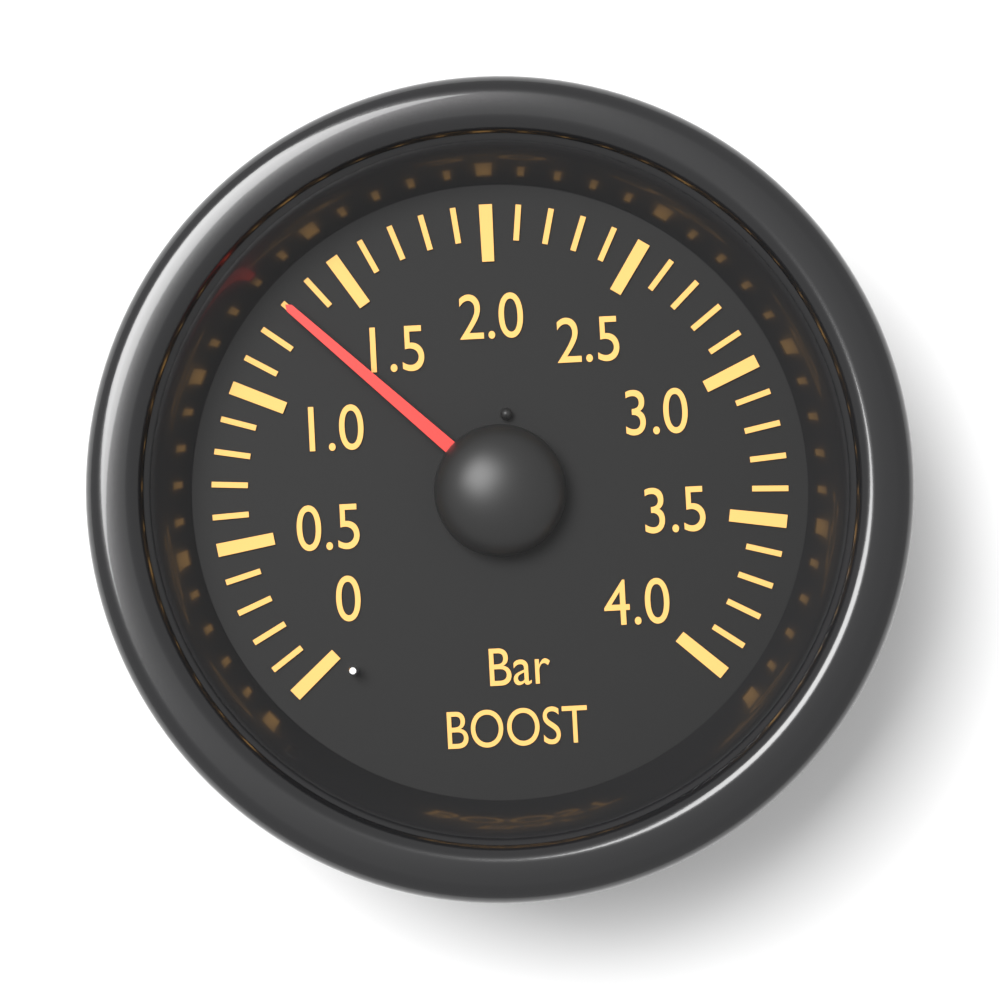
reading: 1.3 bar
